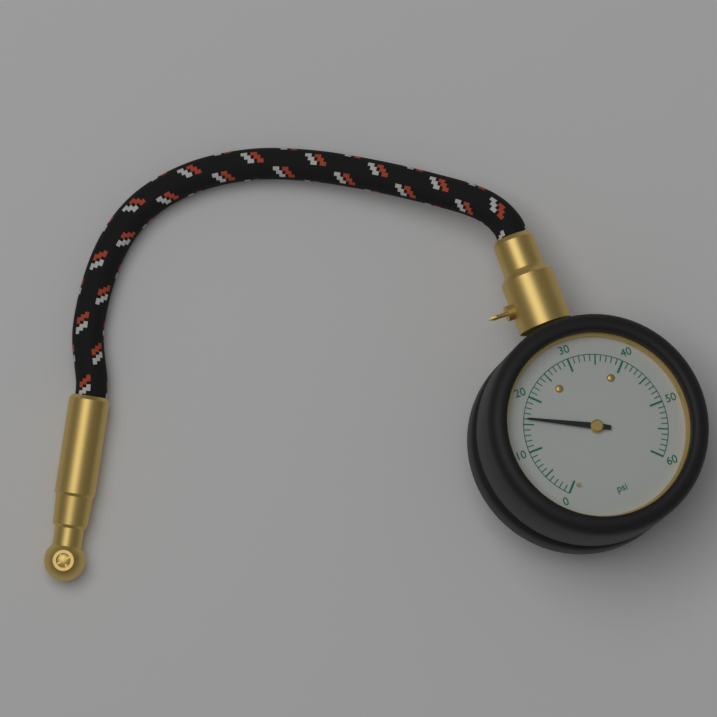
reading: 16 psi
